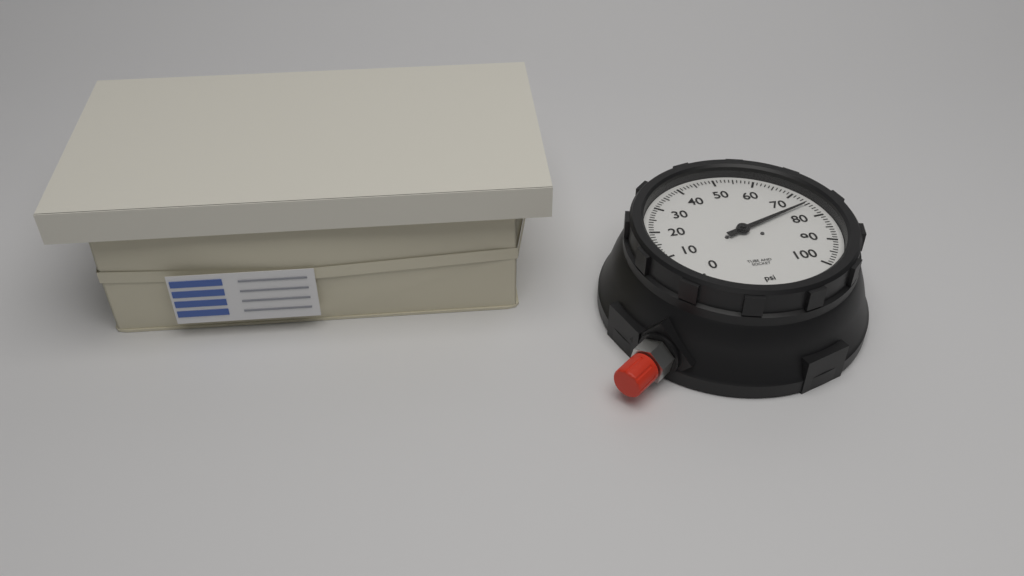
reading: 75 psi
